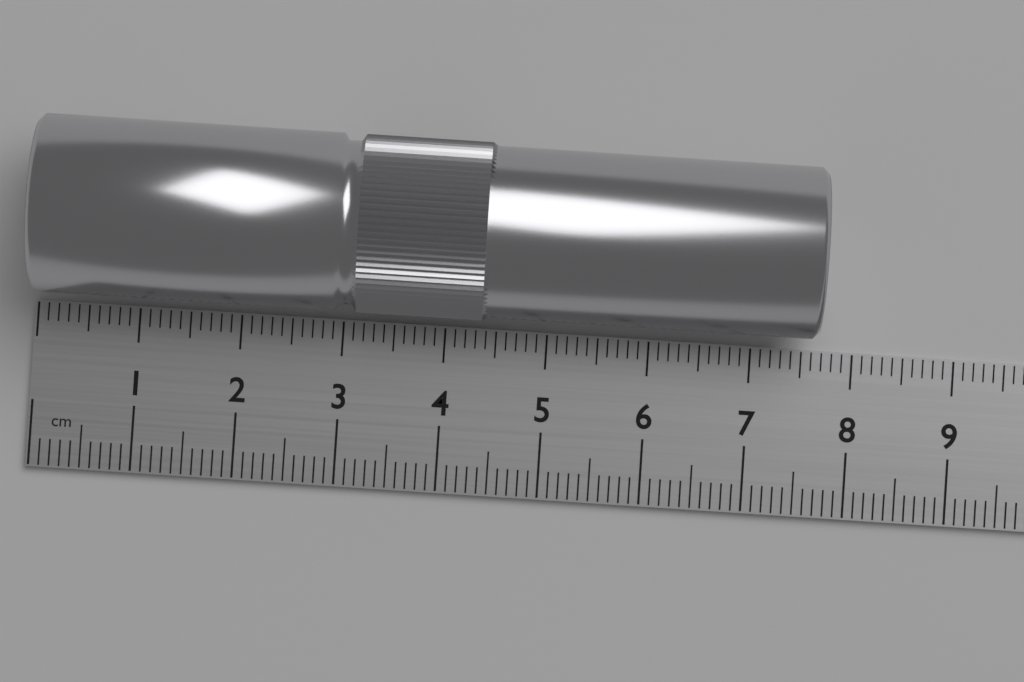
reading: 7.6 cm
